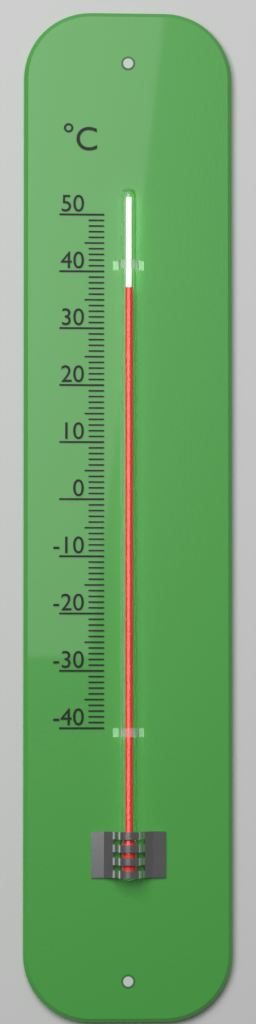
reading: 37 °C
